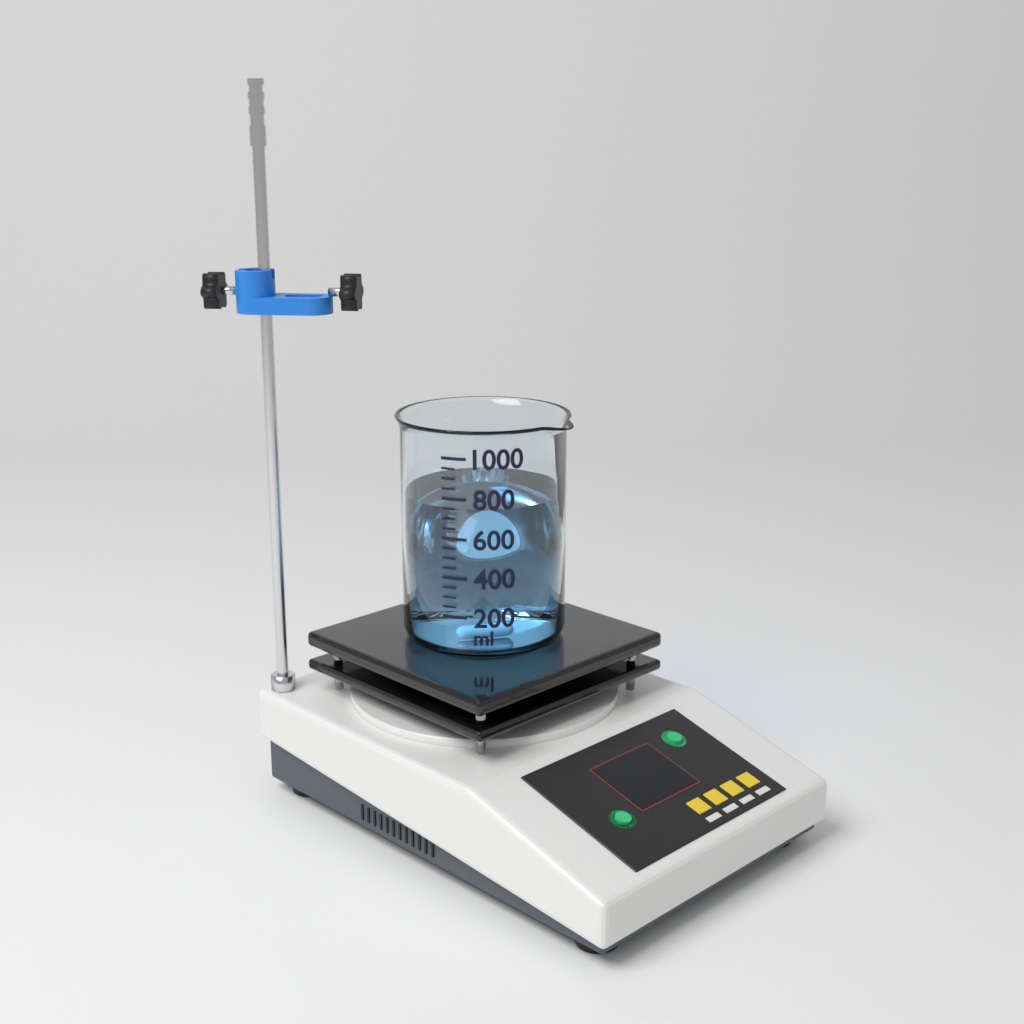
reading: 750 ml
